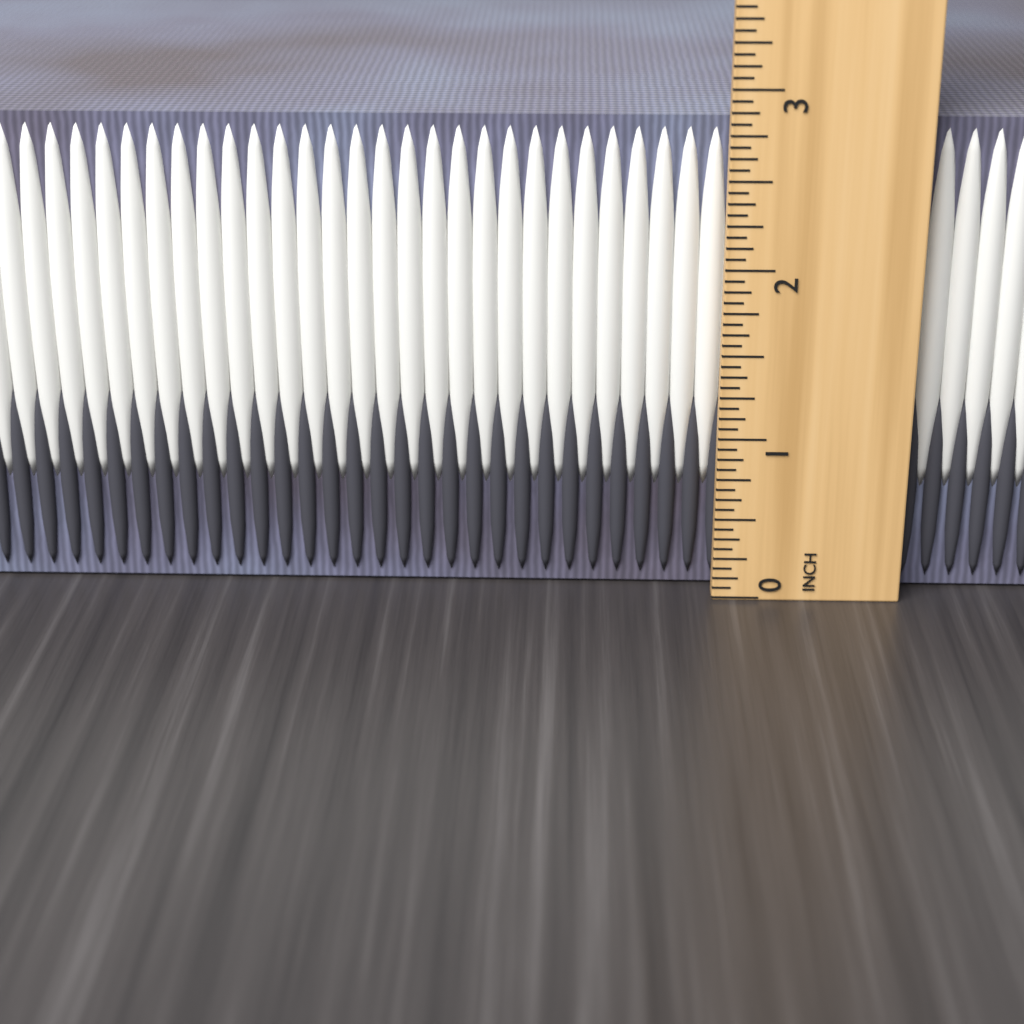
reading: 2.8125 in
